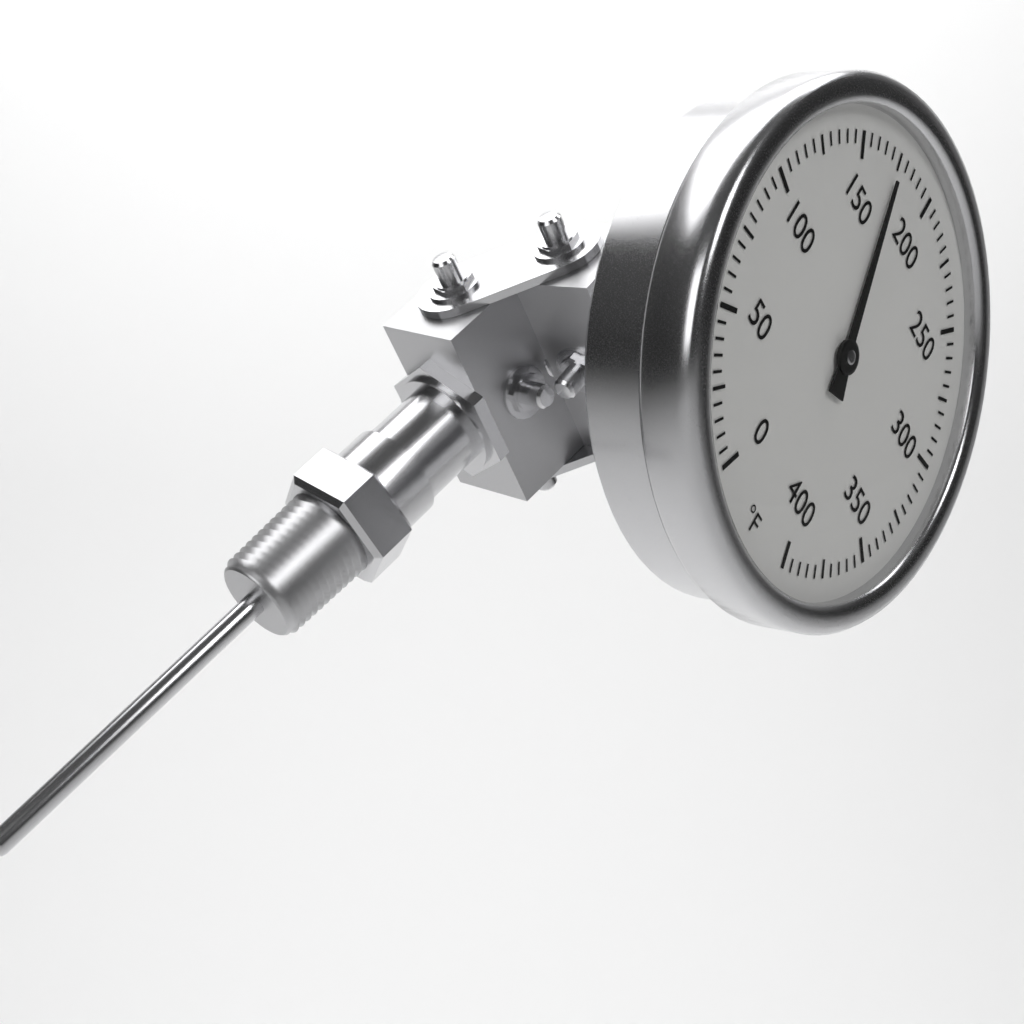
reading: 175 °F
